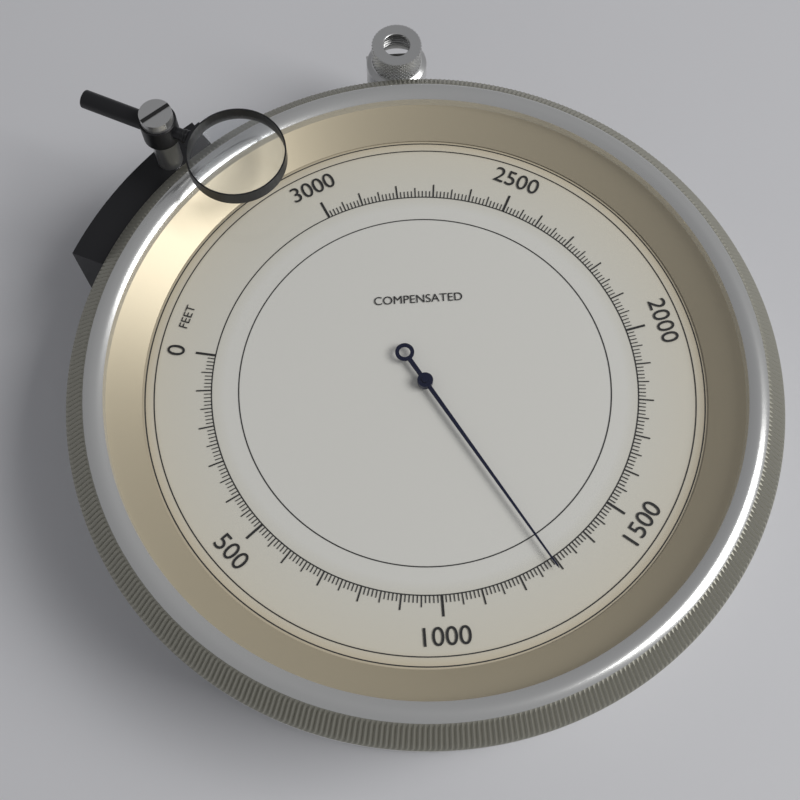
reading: 1290 feet
